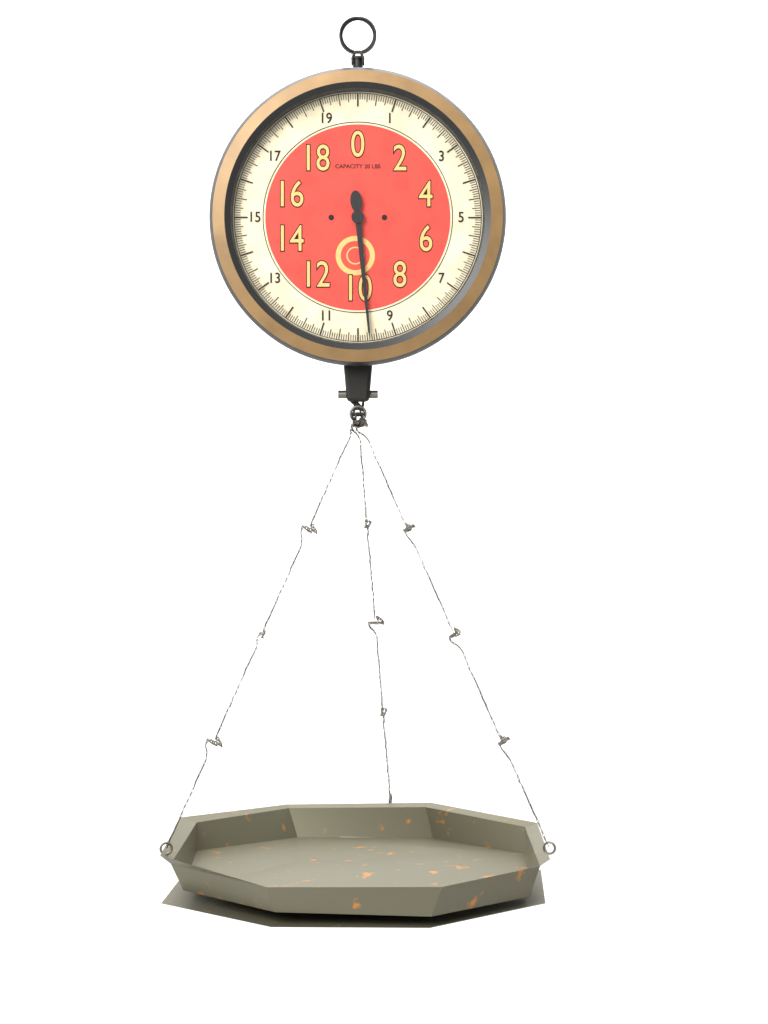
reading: 9.6875 lbs
